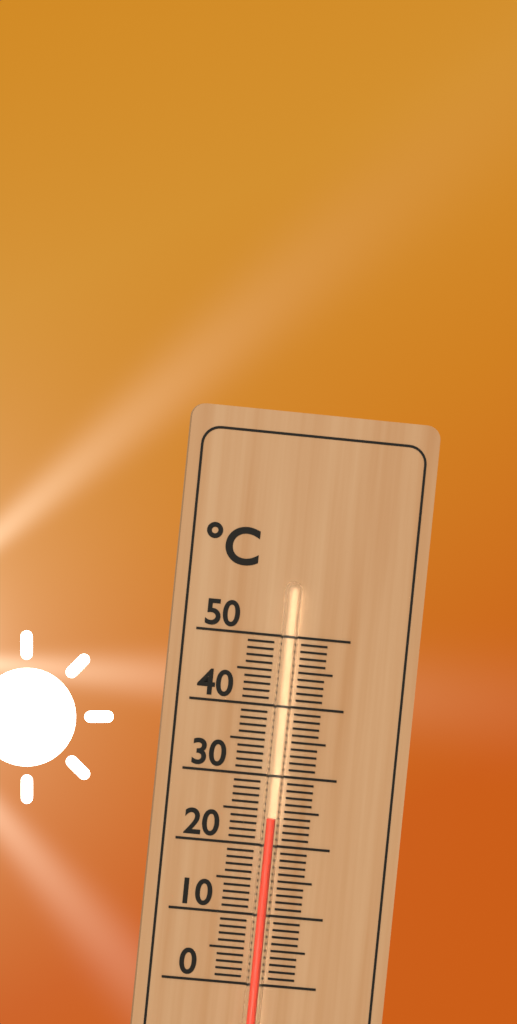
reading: 24 °C
